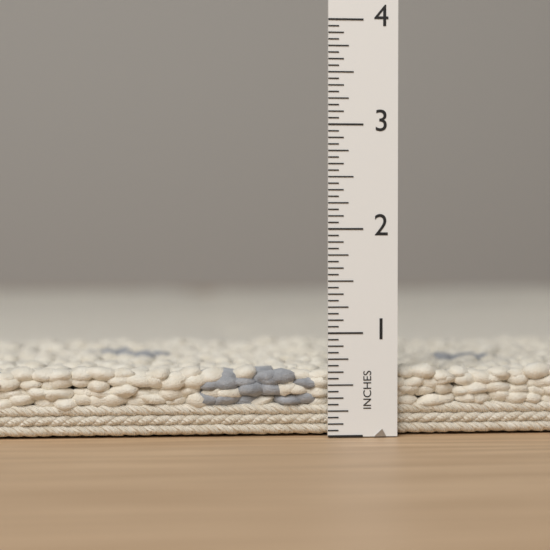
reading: 0.6875 in
